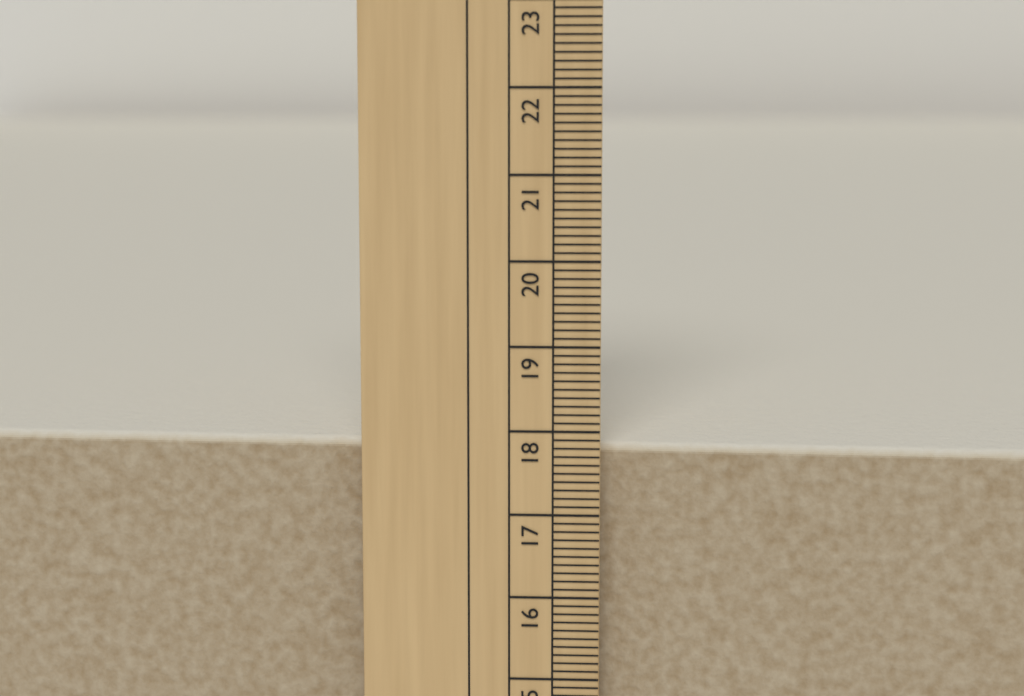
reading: 17.8 cm
